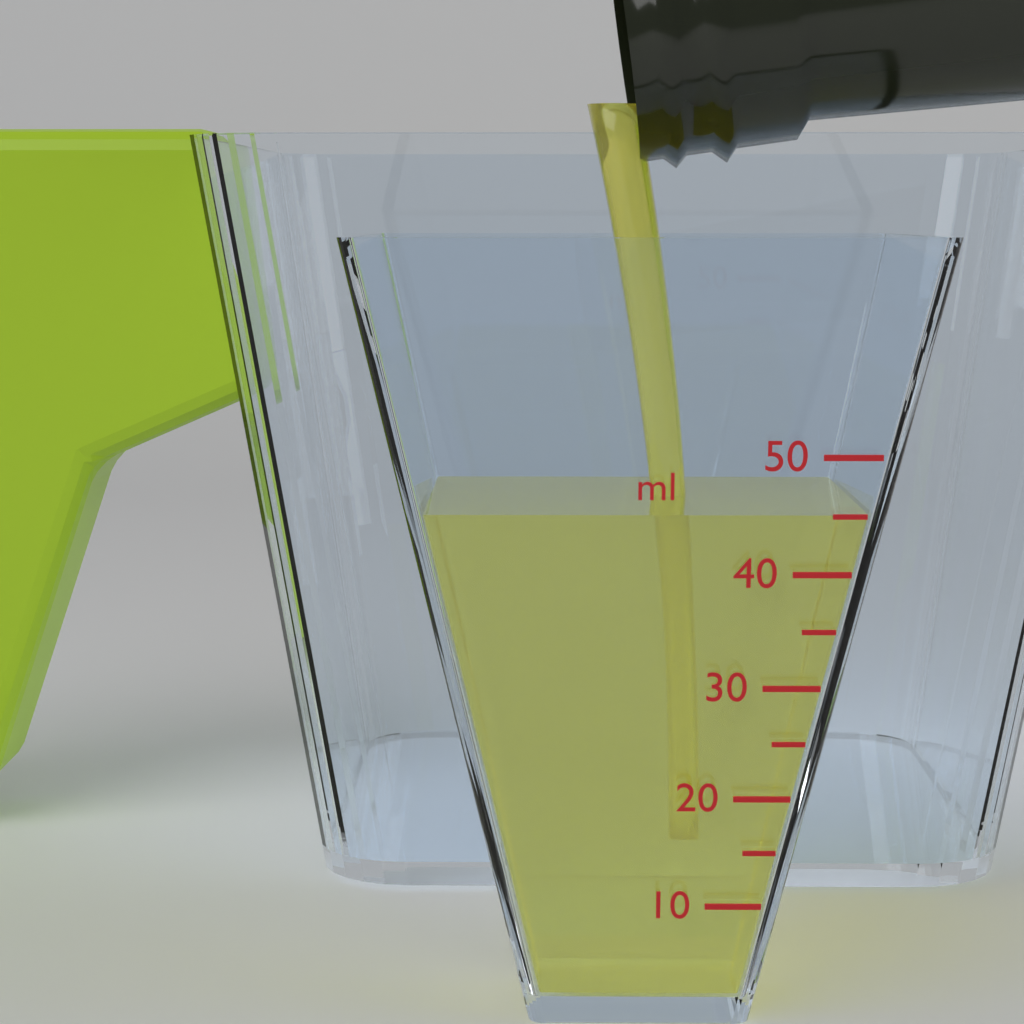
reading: 45 ml
